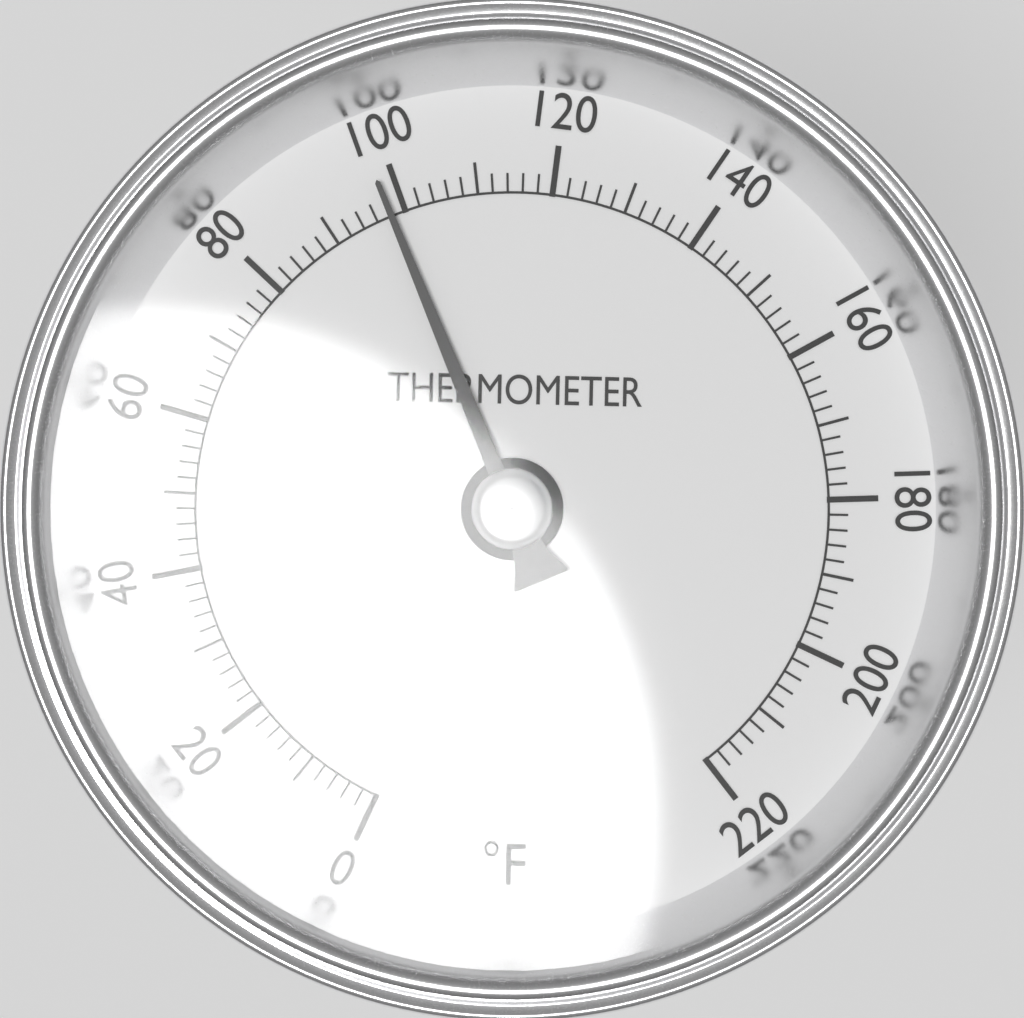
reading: 98 °F
